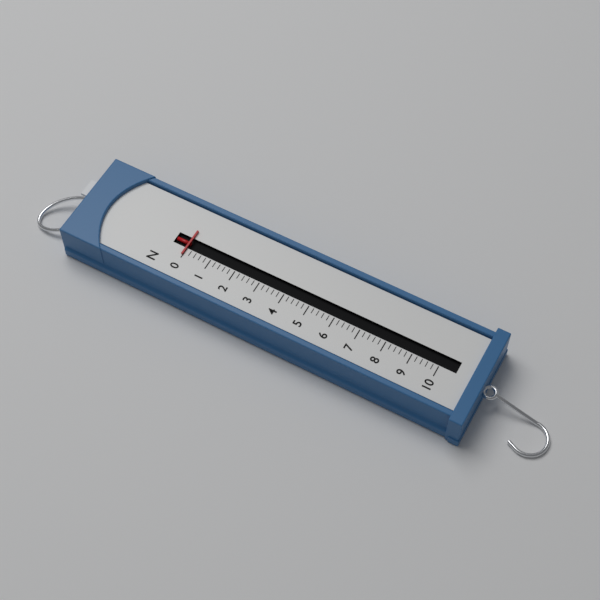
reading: 0.0 N
